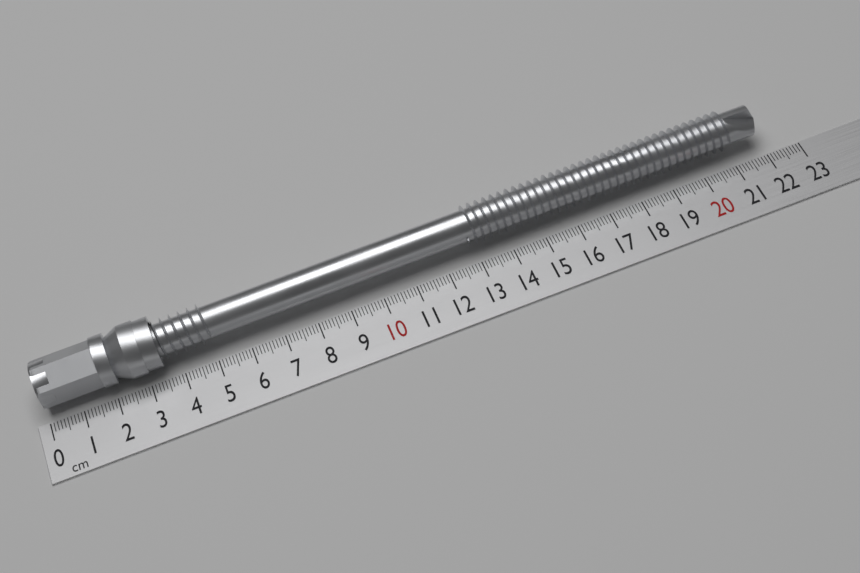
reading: 22.0 cm
